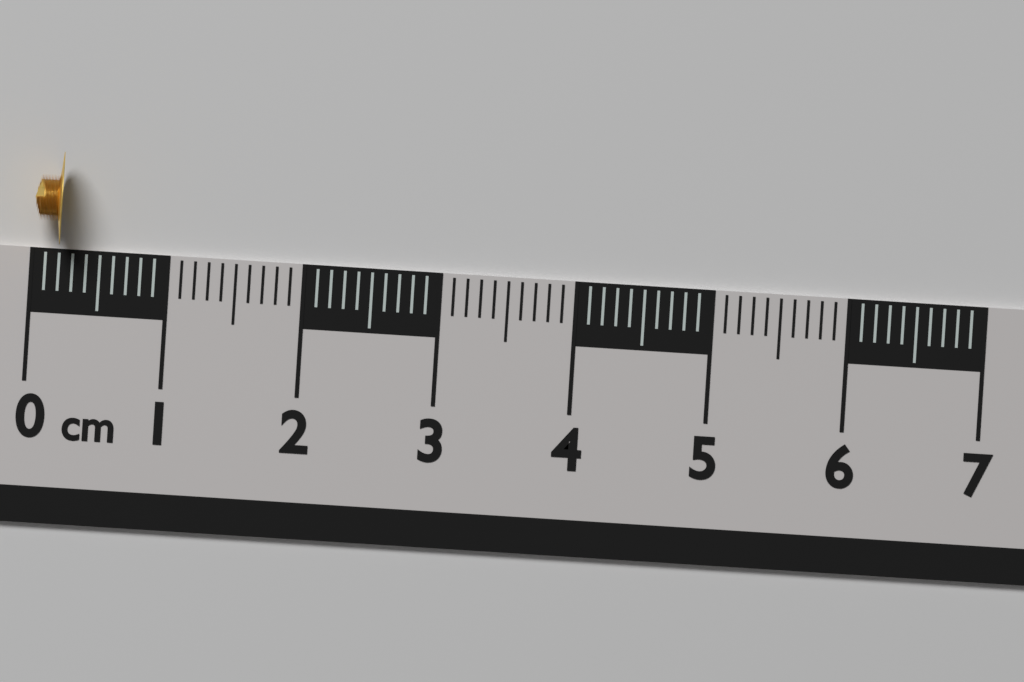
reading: 0.2 cm
